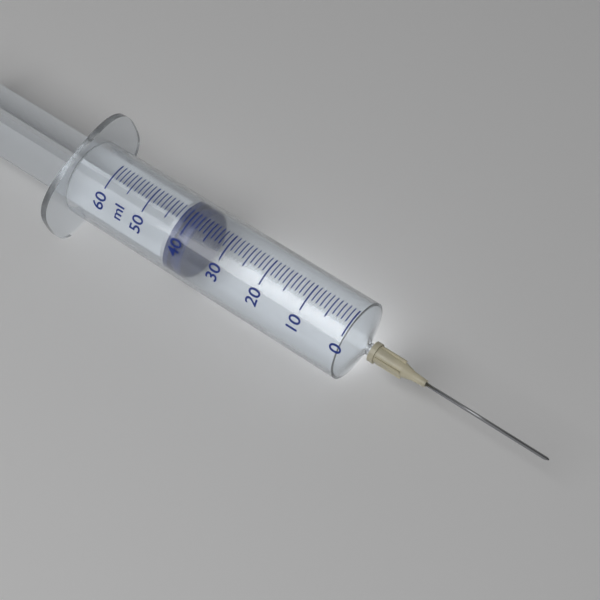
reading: 38 ml
